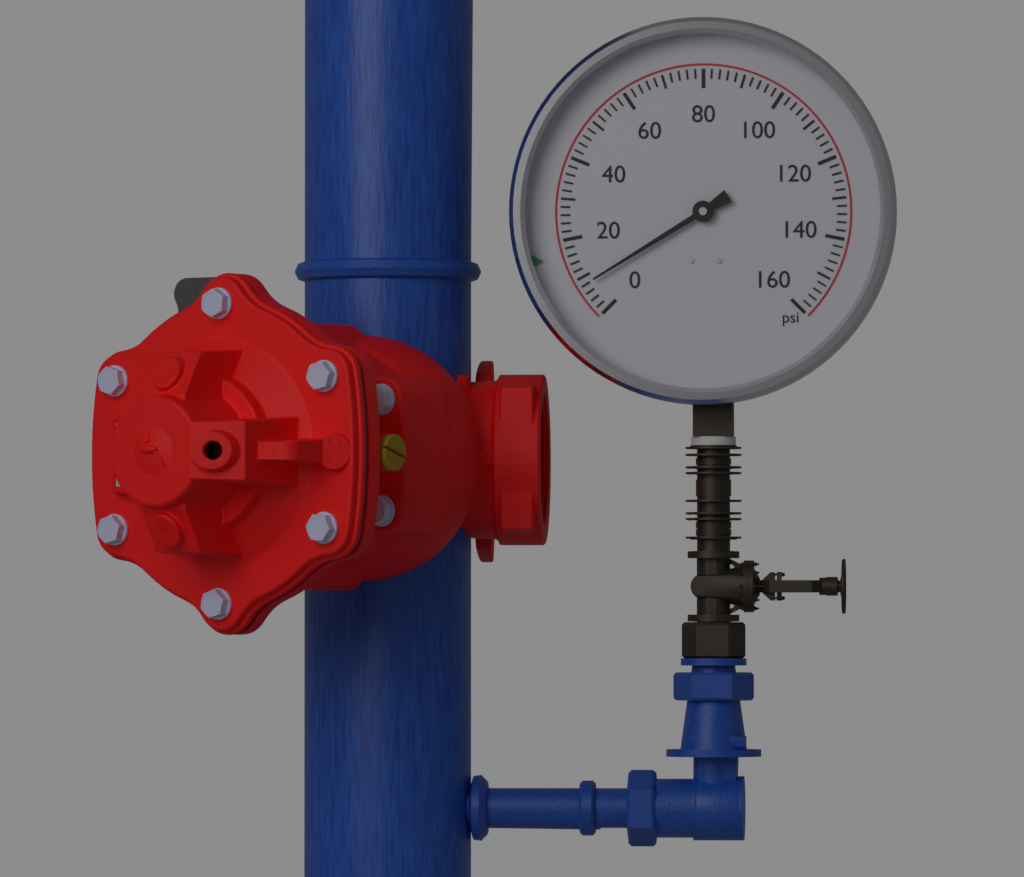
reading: 8 psi
